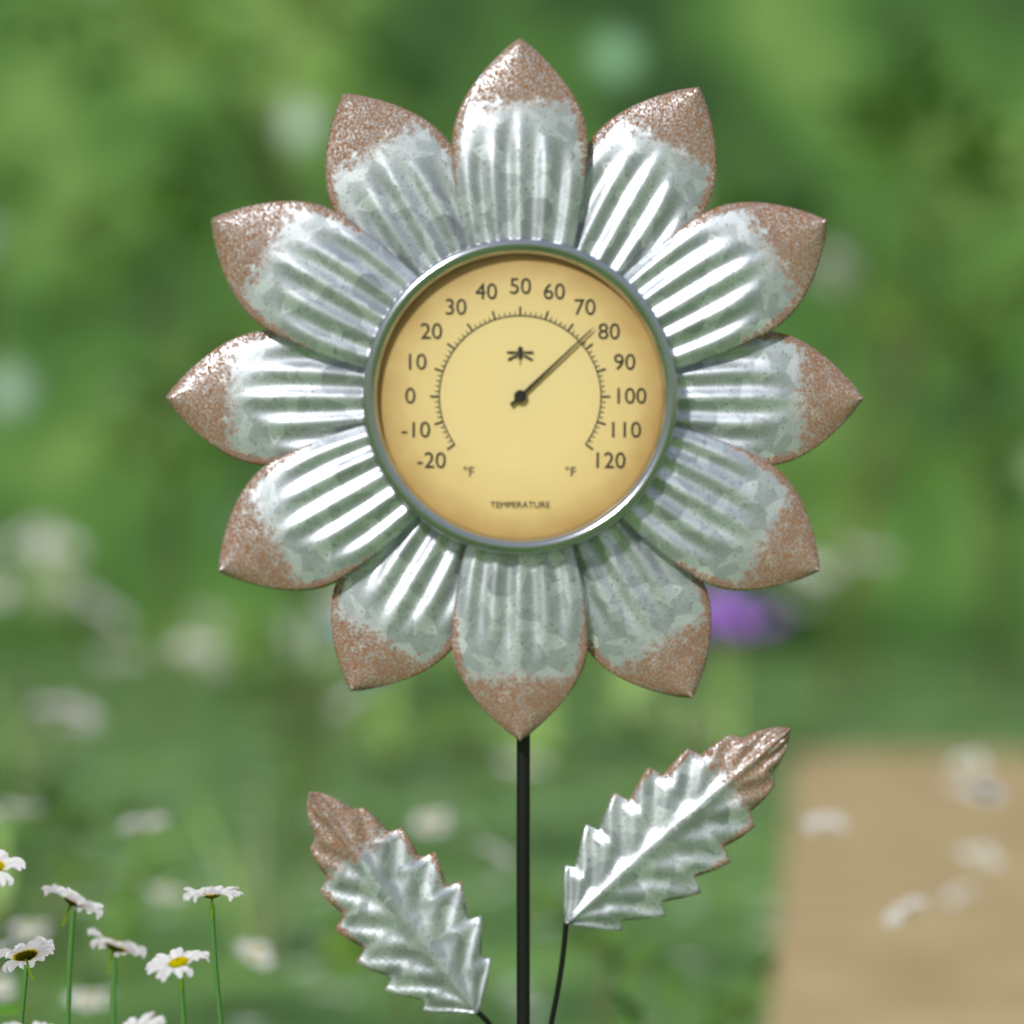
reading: 76 °F
